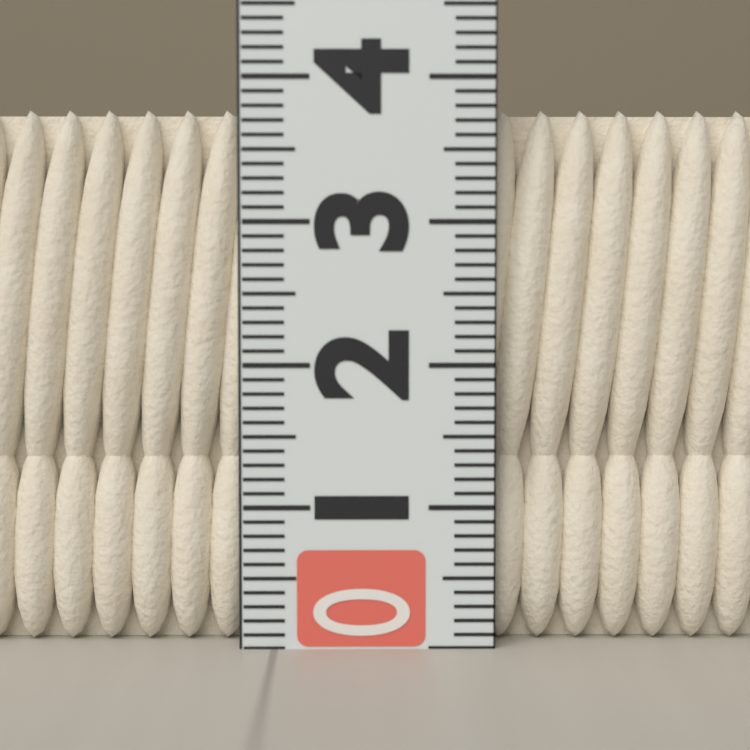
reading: 3.8 (no unit)
